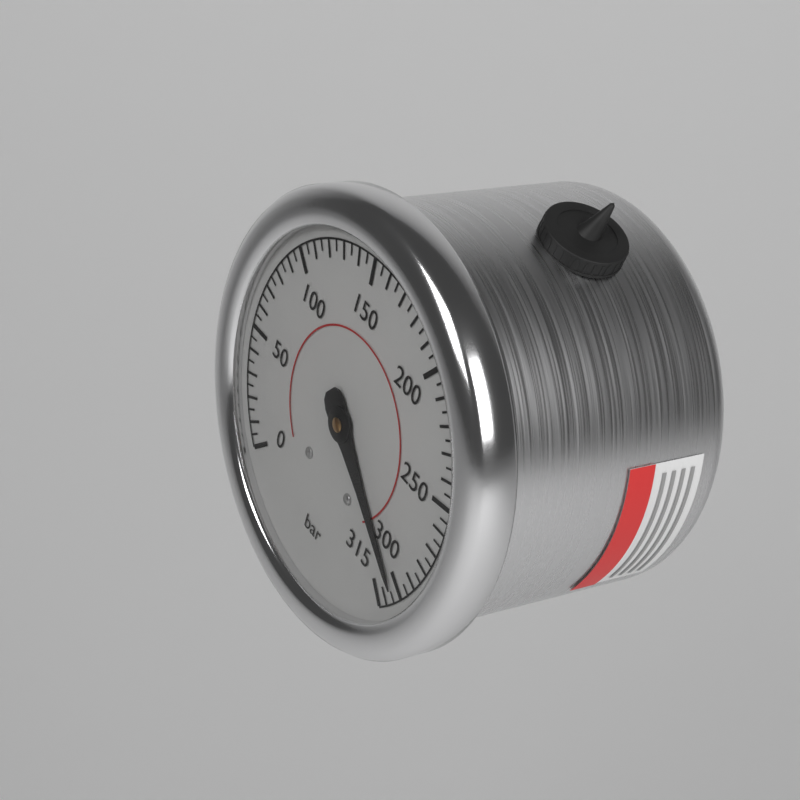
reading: 305 bar
